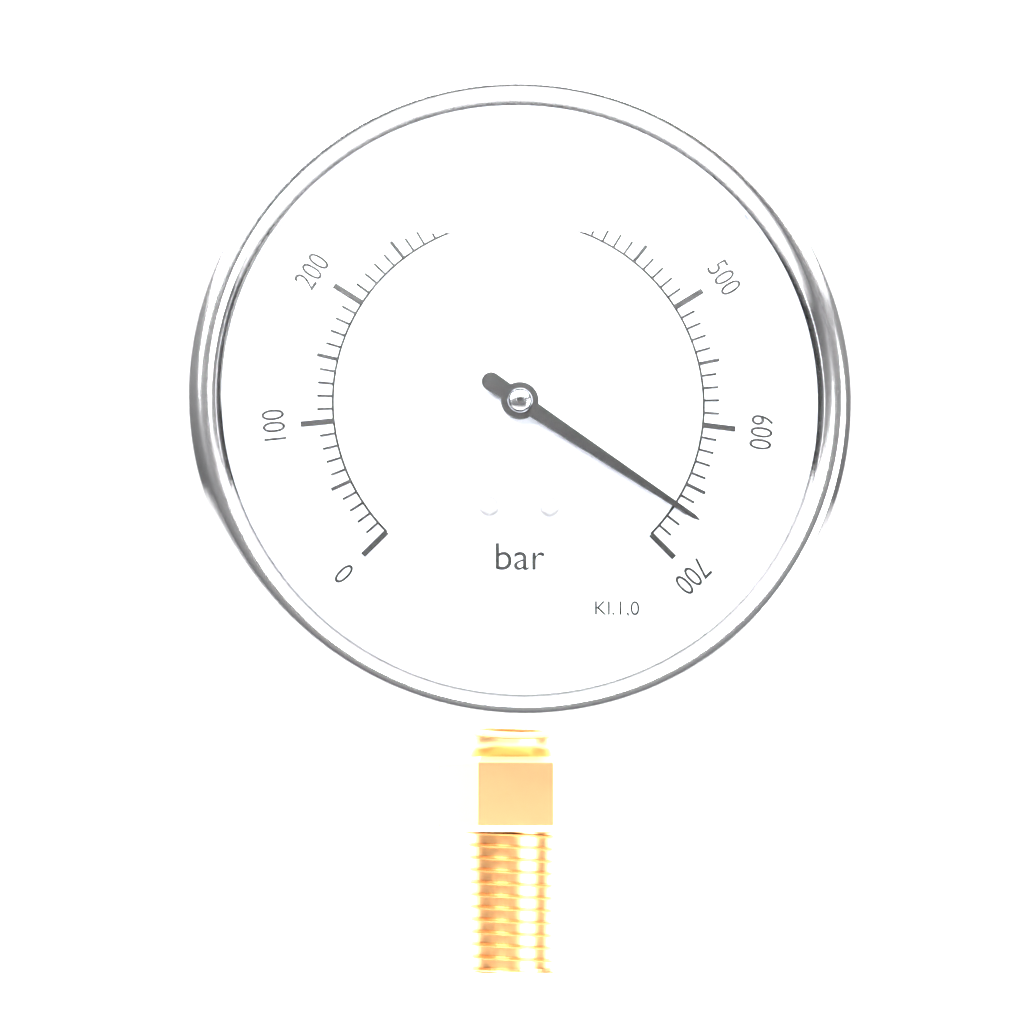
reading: 670 bar
